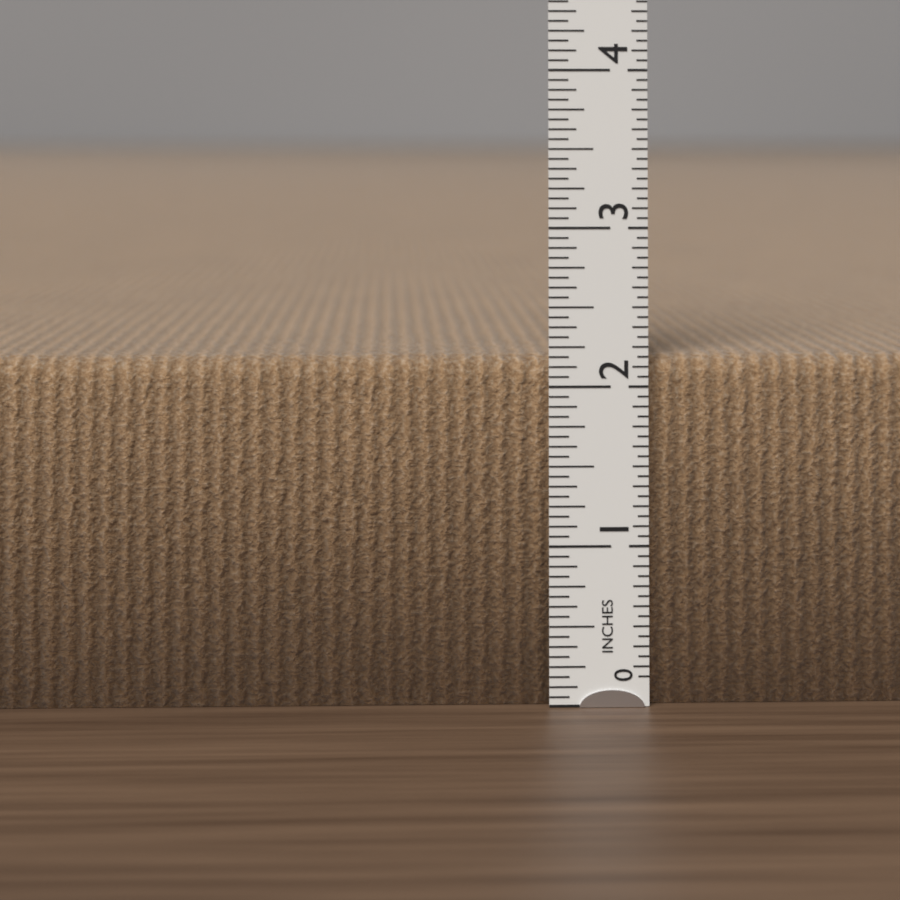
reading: 2.1875 in
